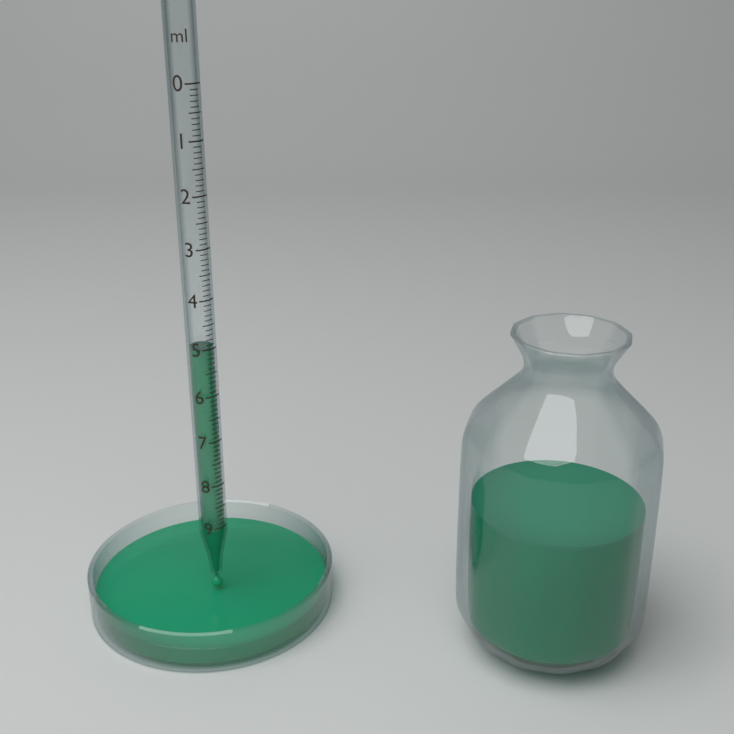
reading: 5.0 ml
